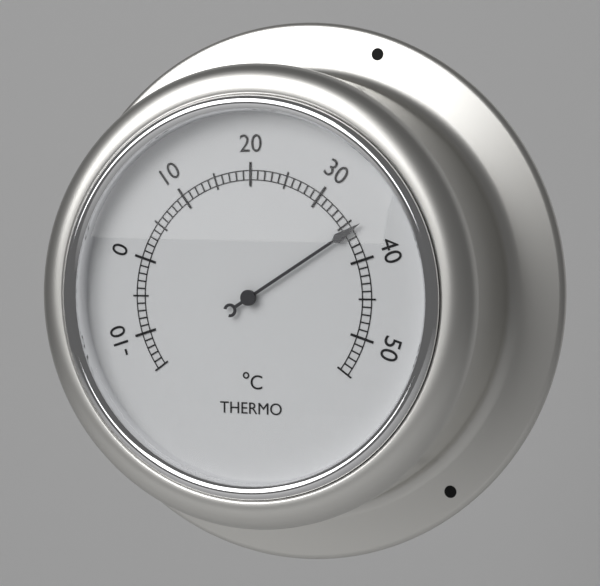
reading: 36 °C
